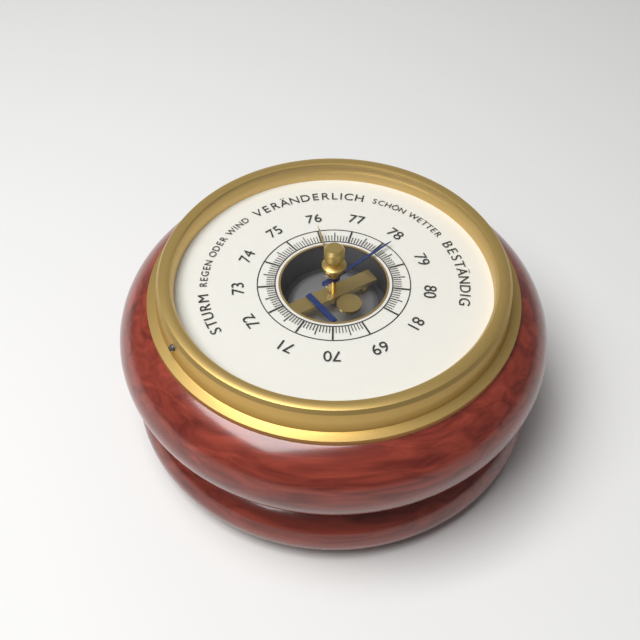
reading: 78.2 (no unit)
